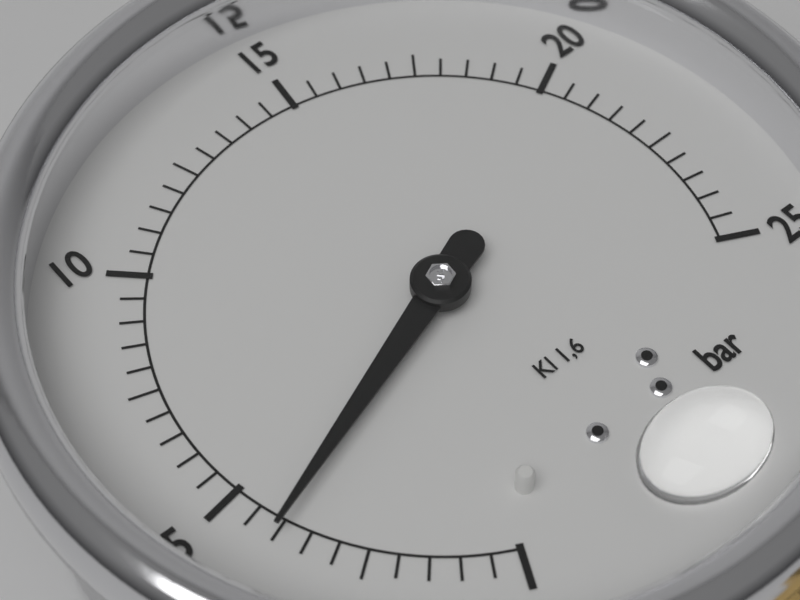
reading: 4.0 bar
